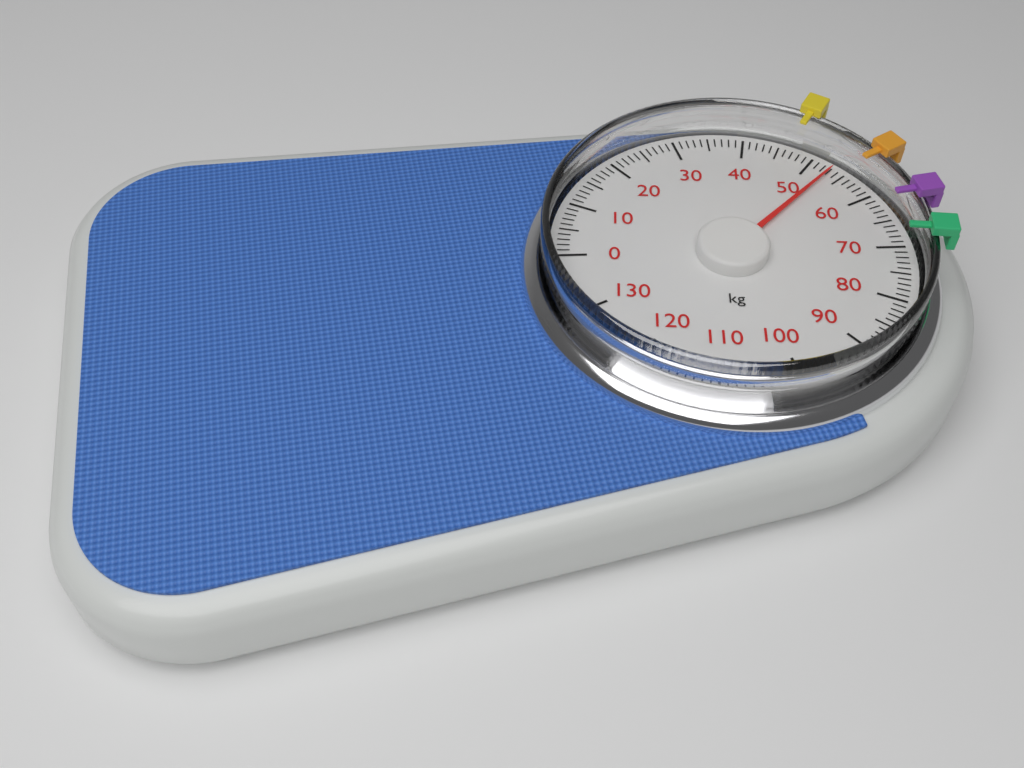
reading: 53 kg
